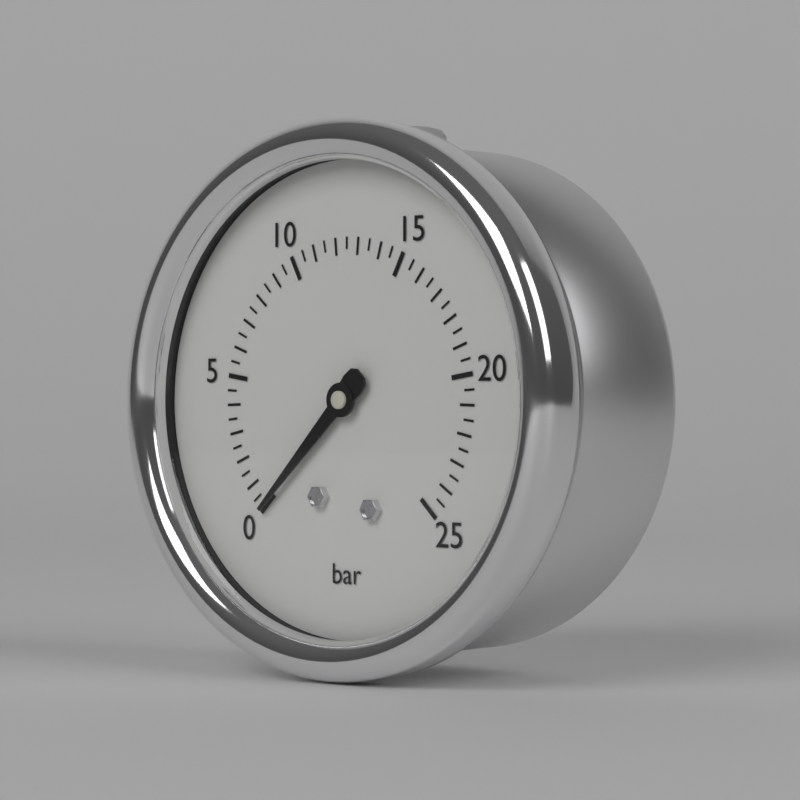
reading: 0.0 bar
